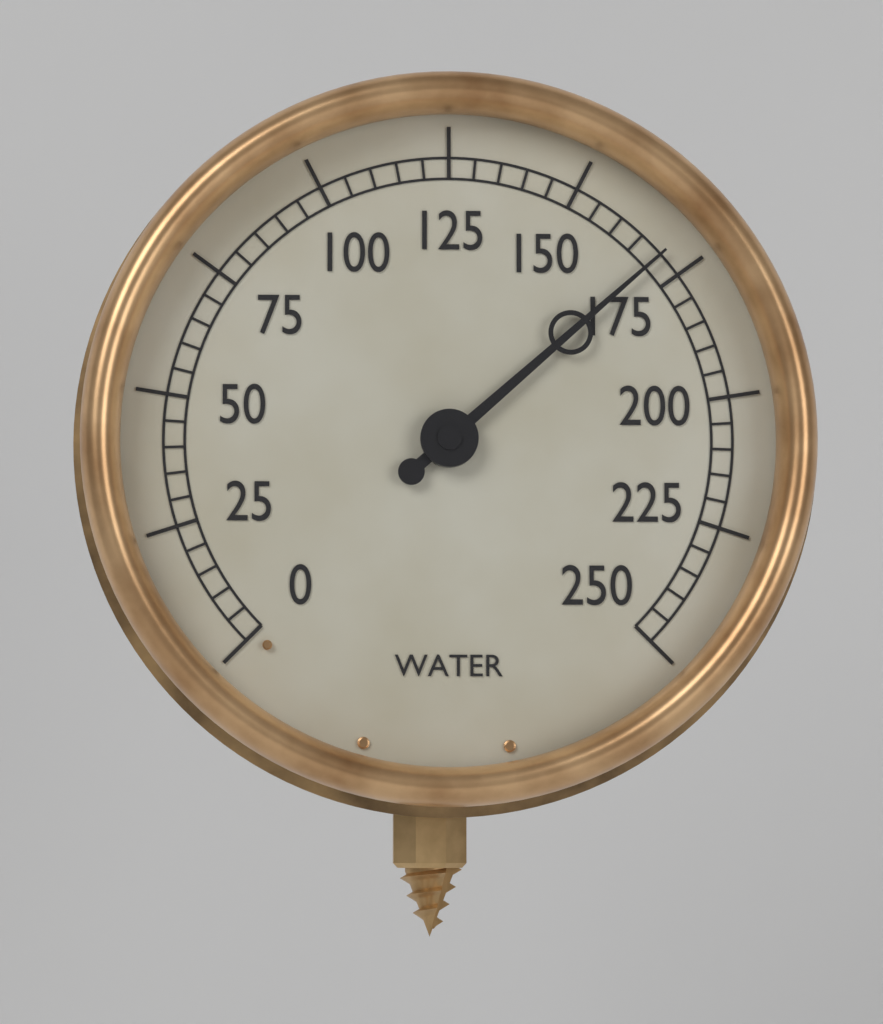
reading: 170 (no unit)
